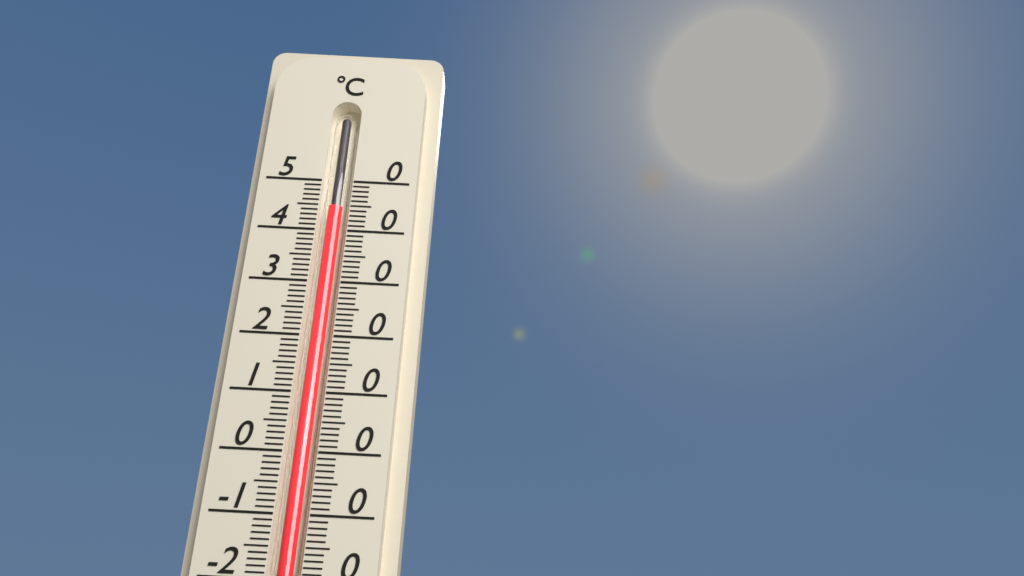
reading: 45 °C
